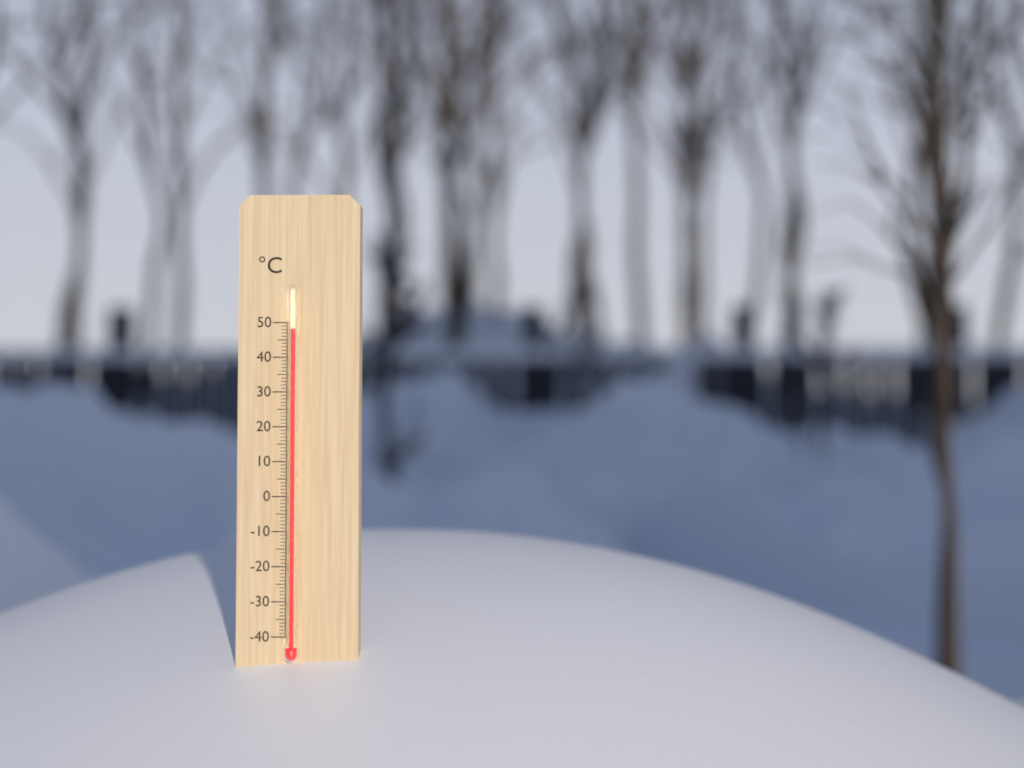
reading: 48 °C
